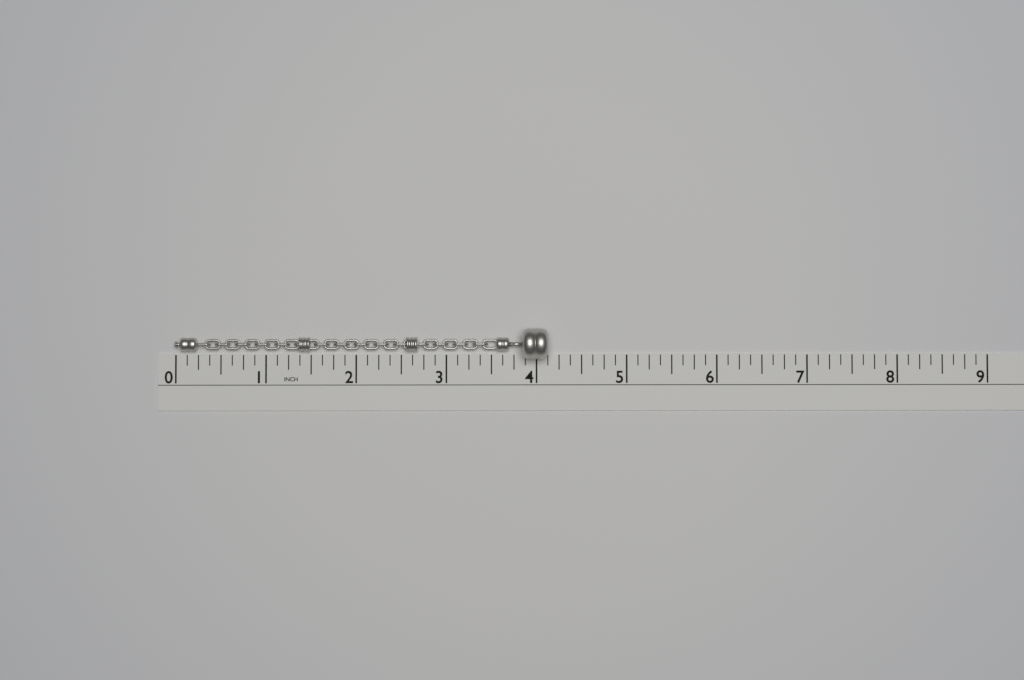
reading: 4.125 in
